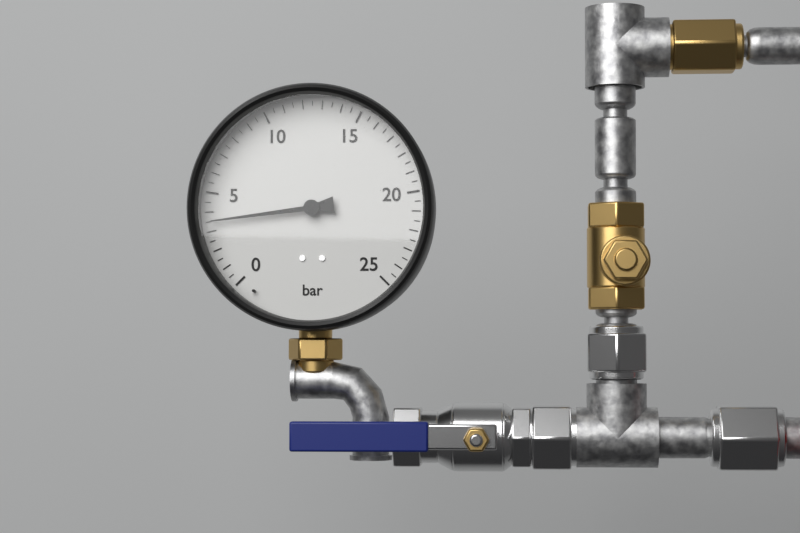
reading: 3.5 bar
